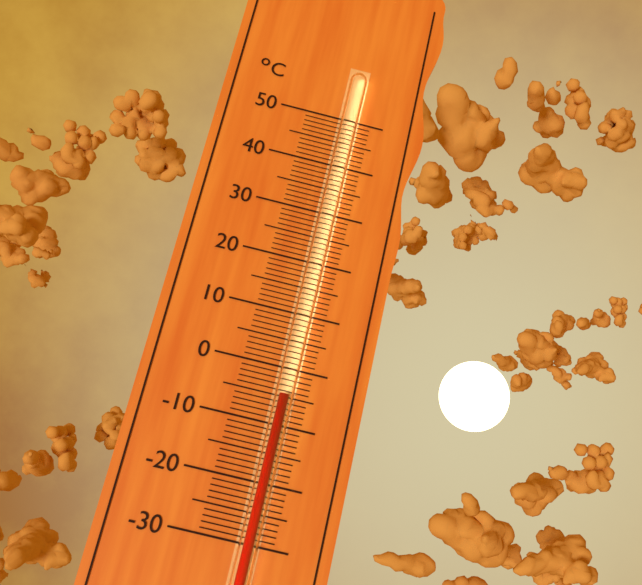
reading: -5 °C
